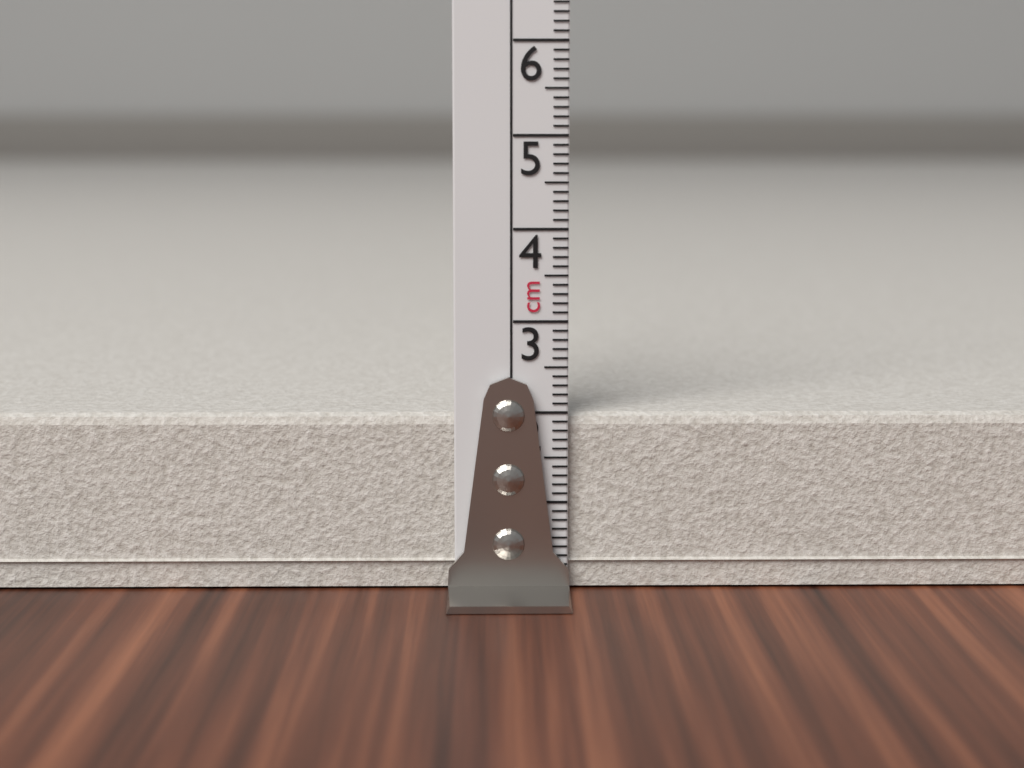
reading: 2.0 cm
